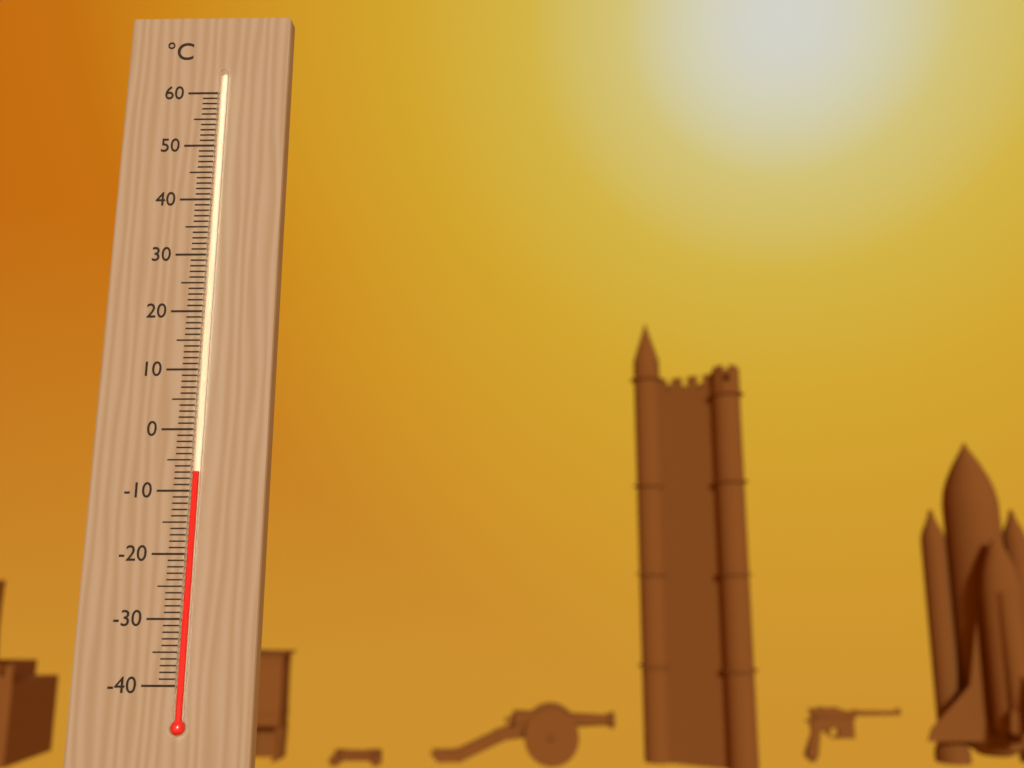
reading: -7 °C
